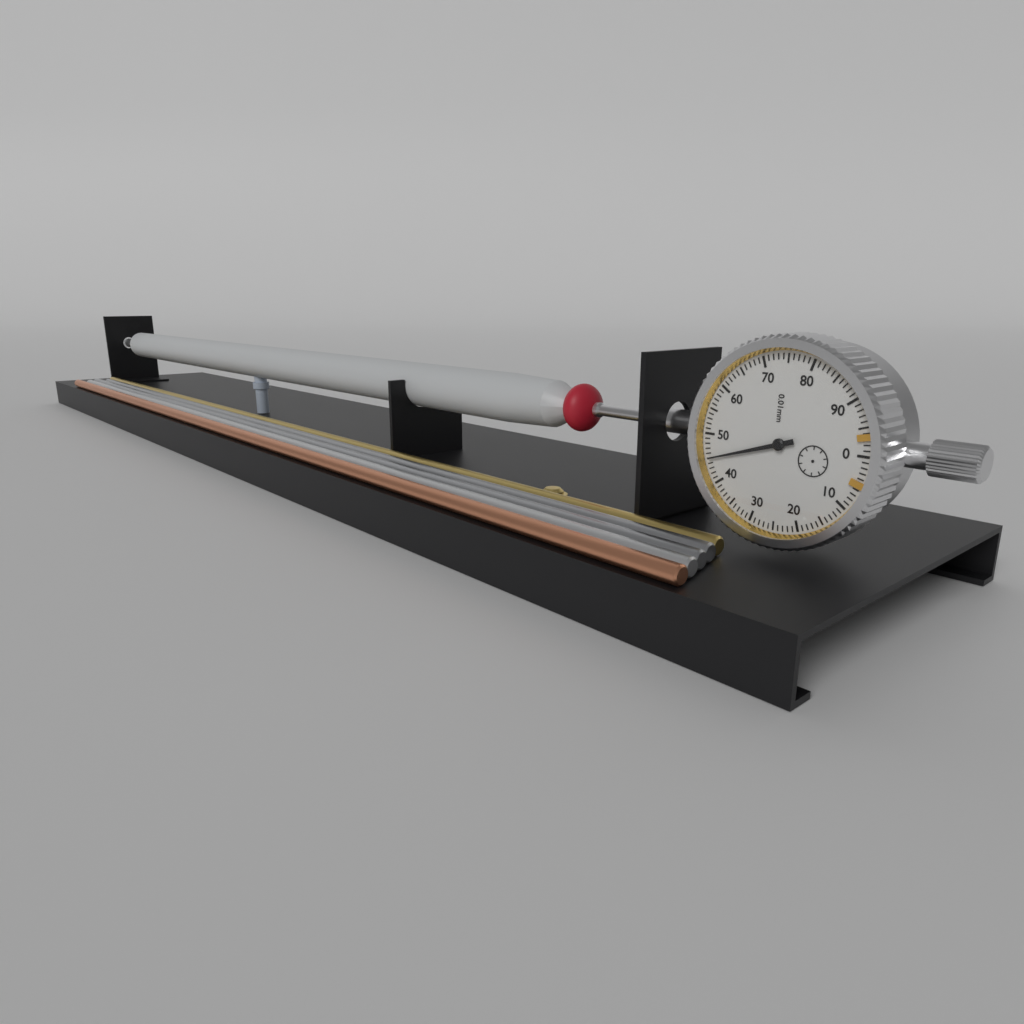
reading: 0.45 mm
